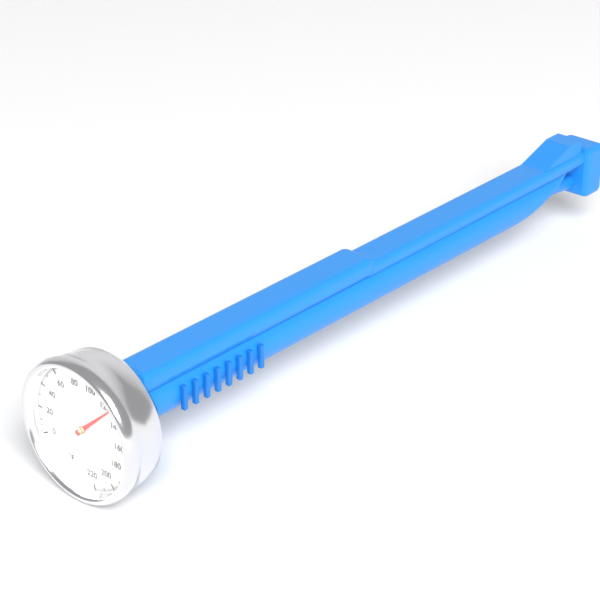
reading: 126 °F
